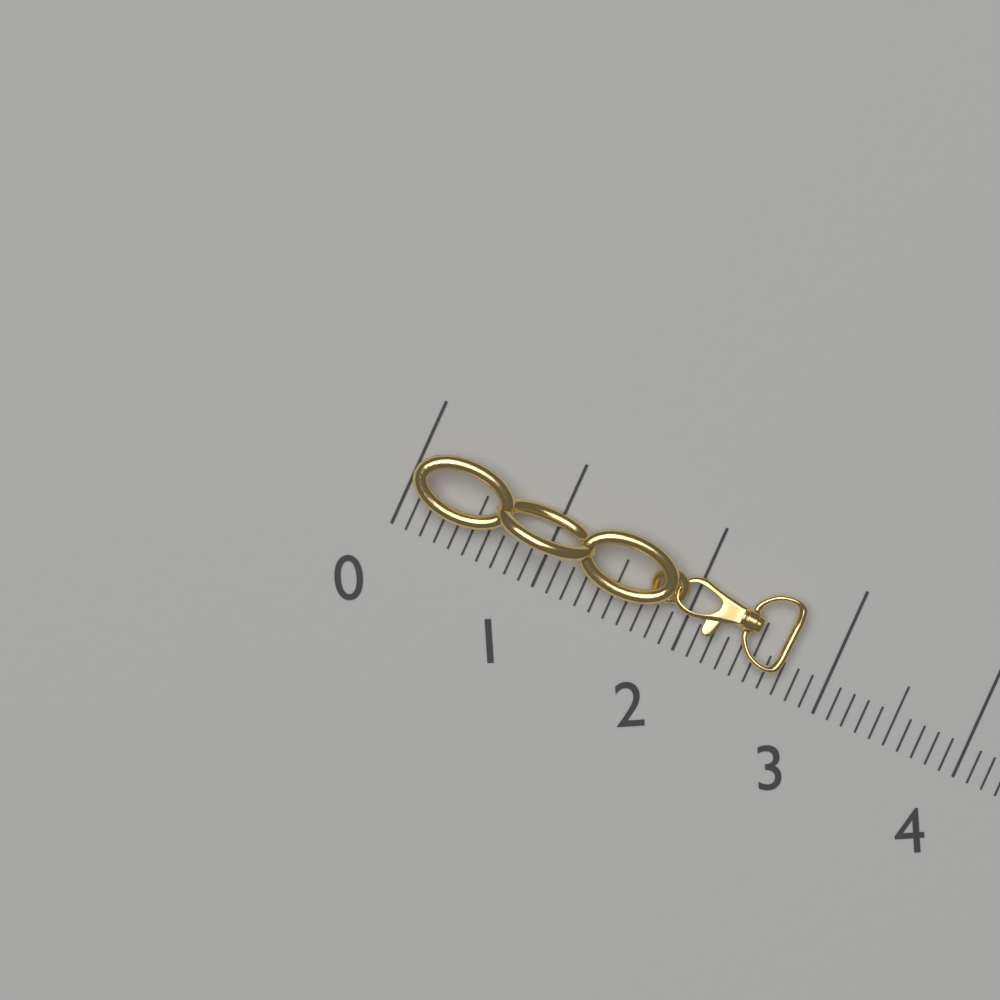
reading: 2.7 (no unit)
